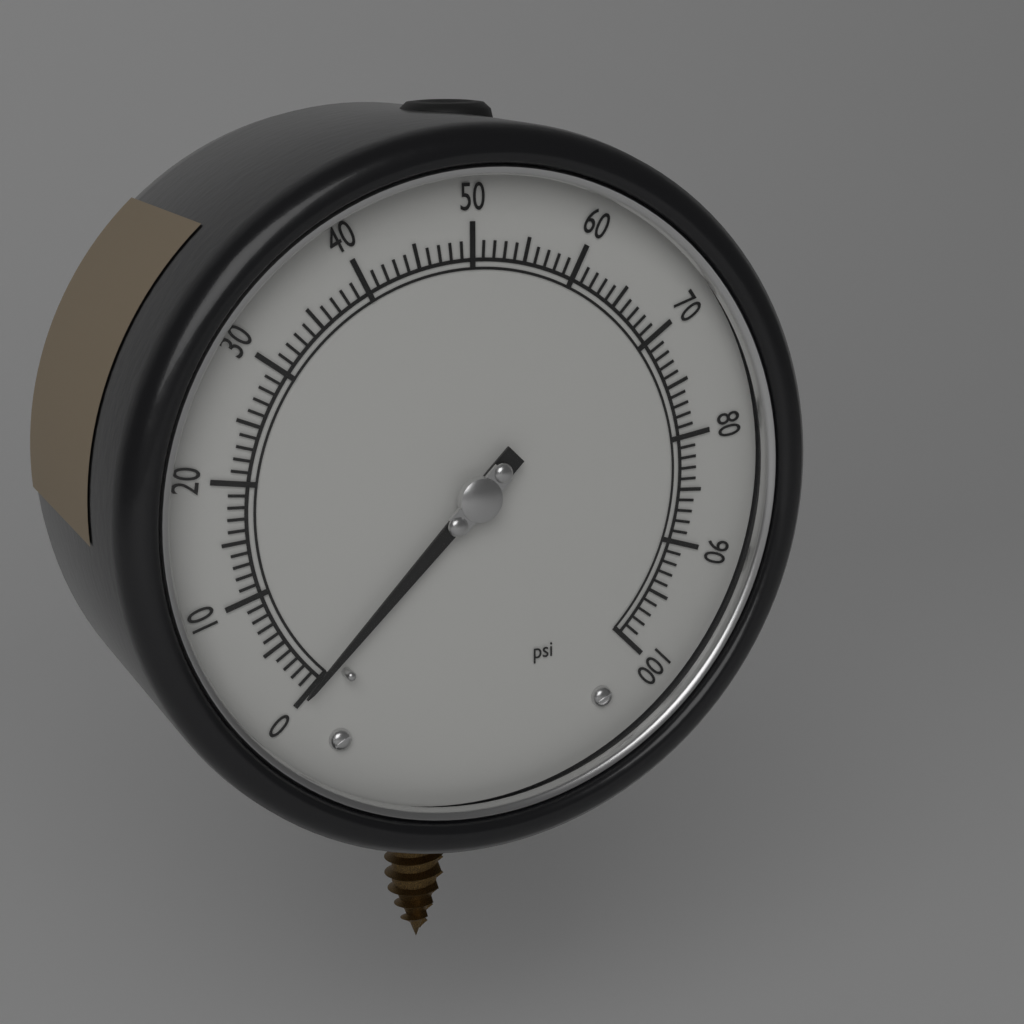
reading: 0 psi
